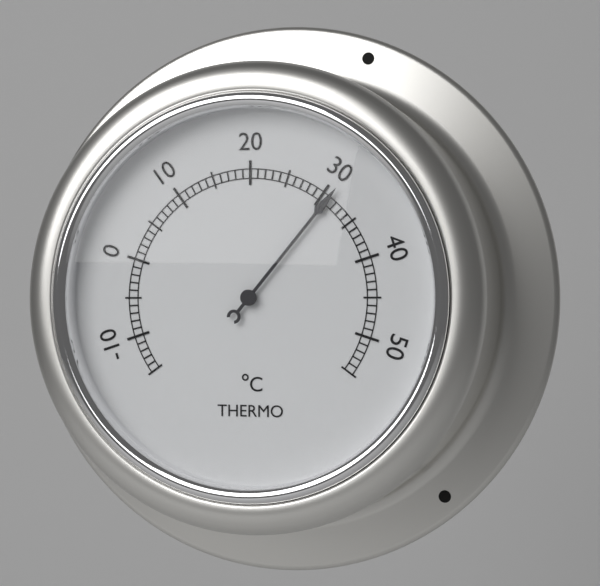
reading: 31 °C
